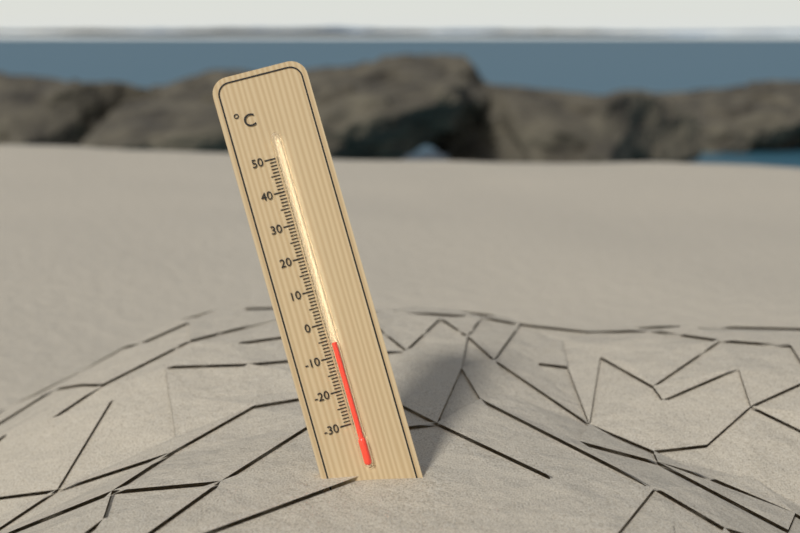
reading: -6 °C
